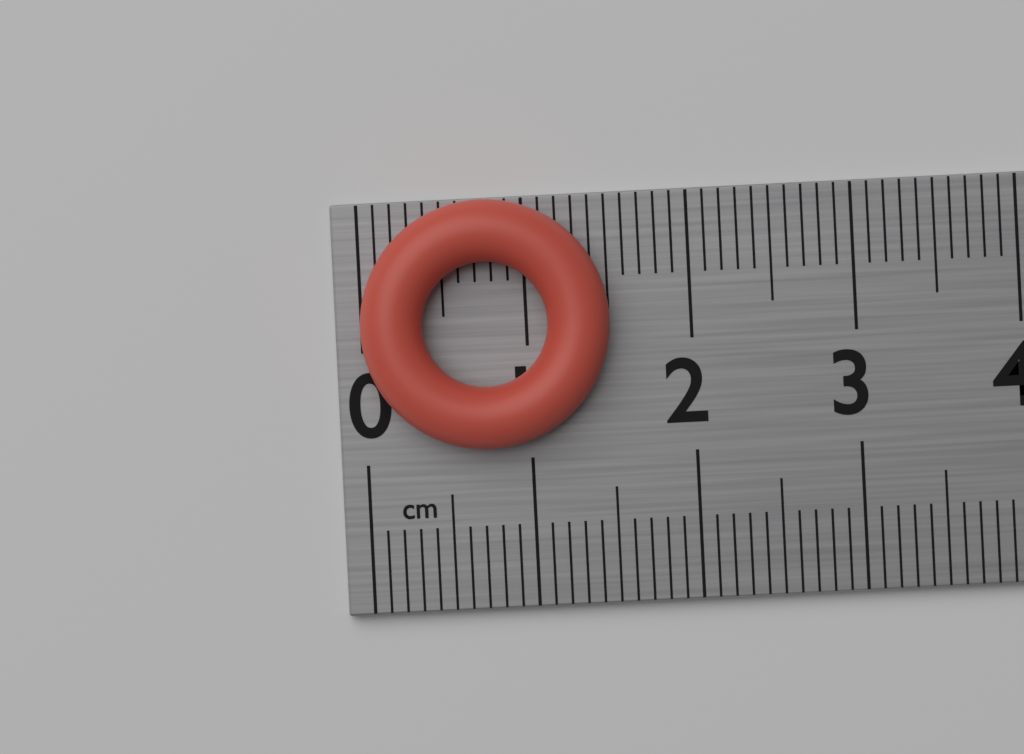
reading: 1.5 cm
